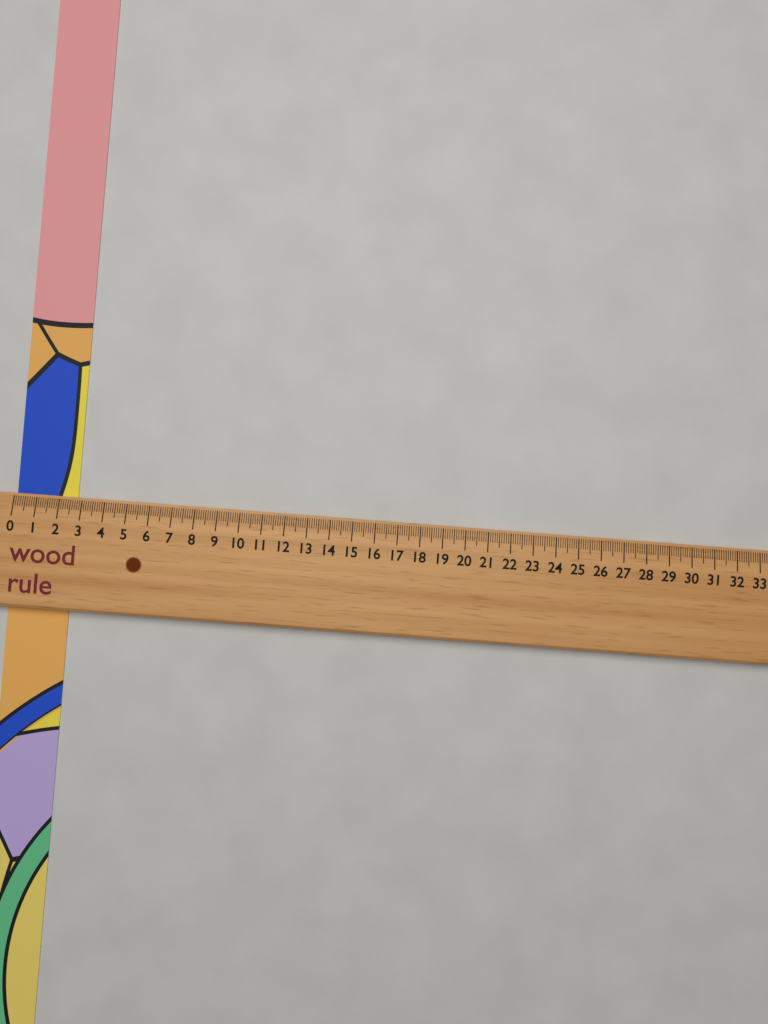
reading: 2.7 (no unit)
